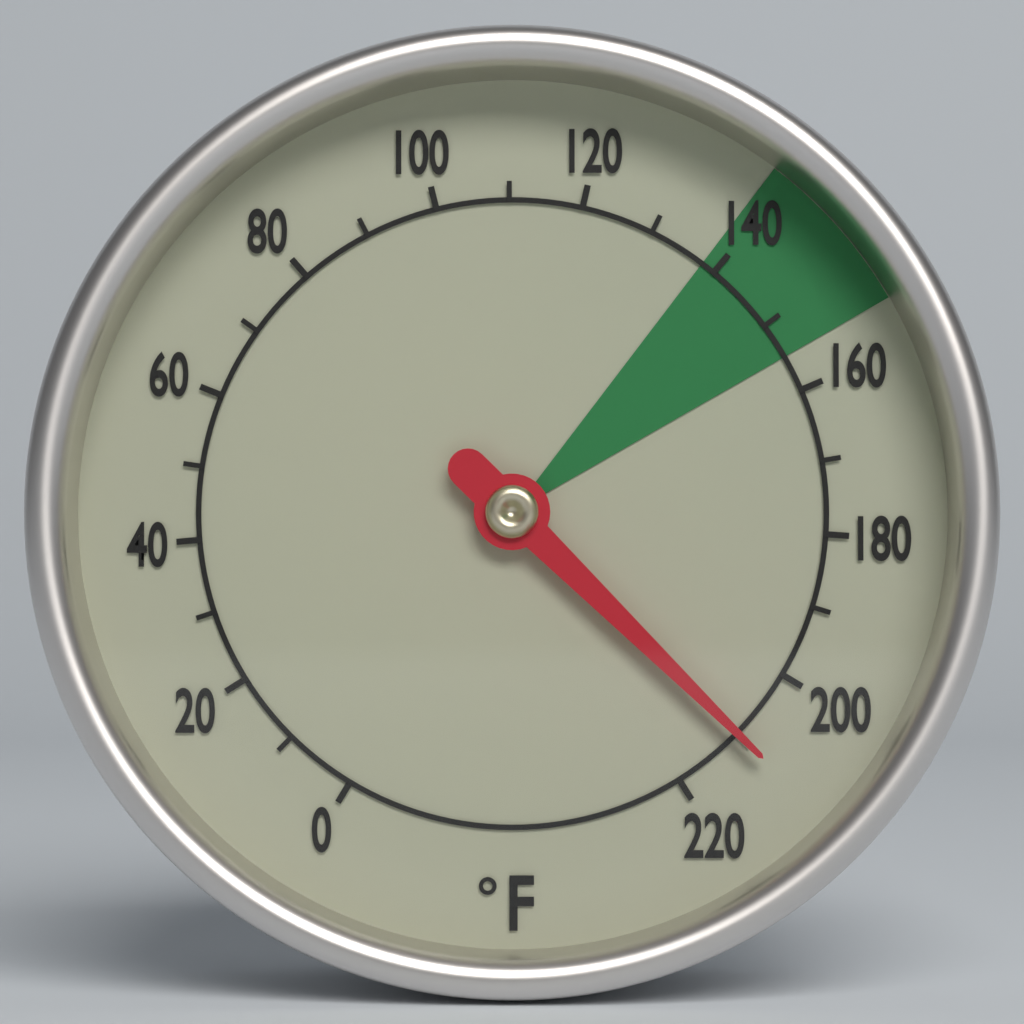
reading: 210 °F
